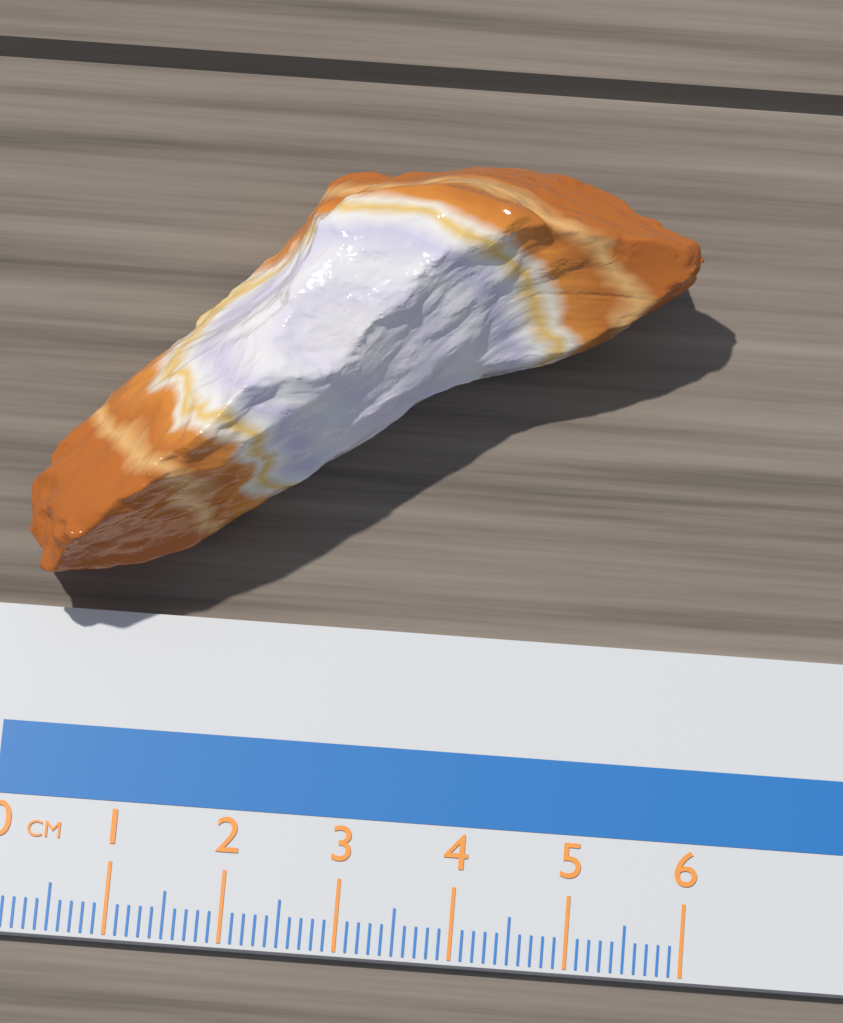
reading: 5.8 cm
